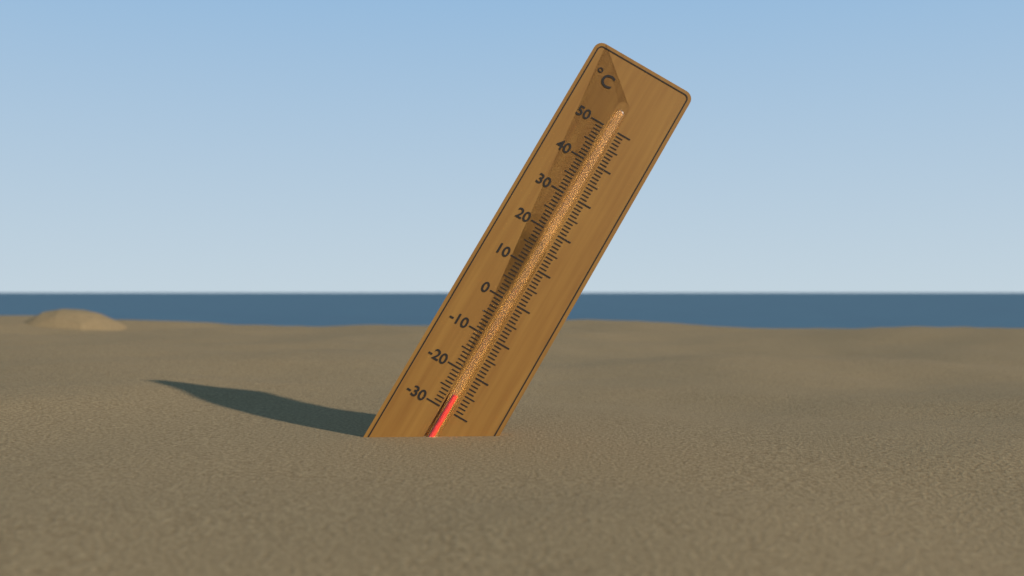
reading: -26 °C
